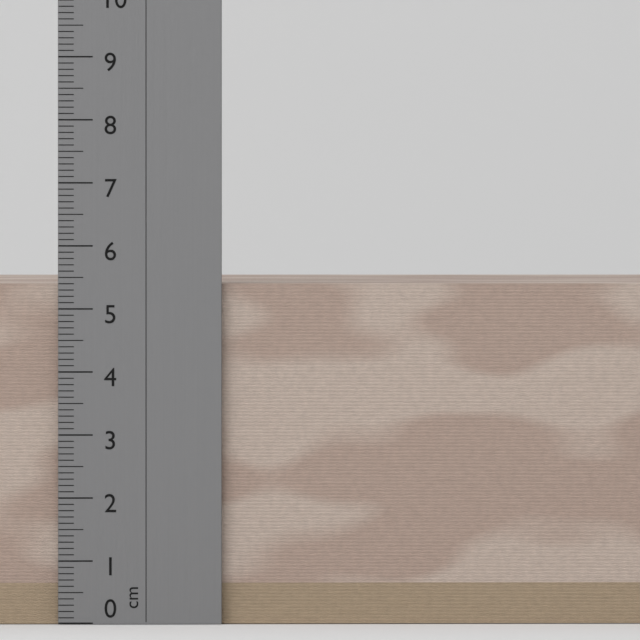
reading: 5.4 cm
